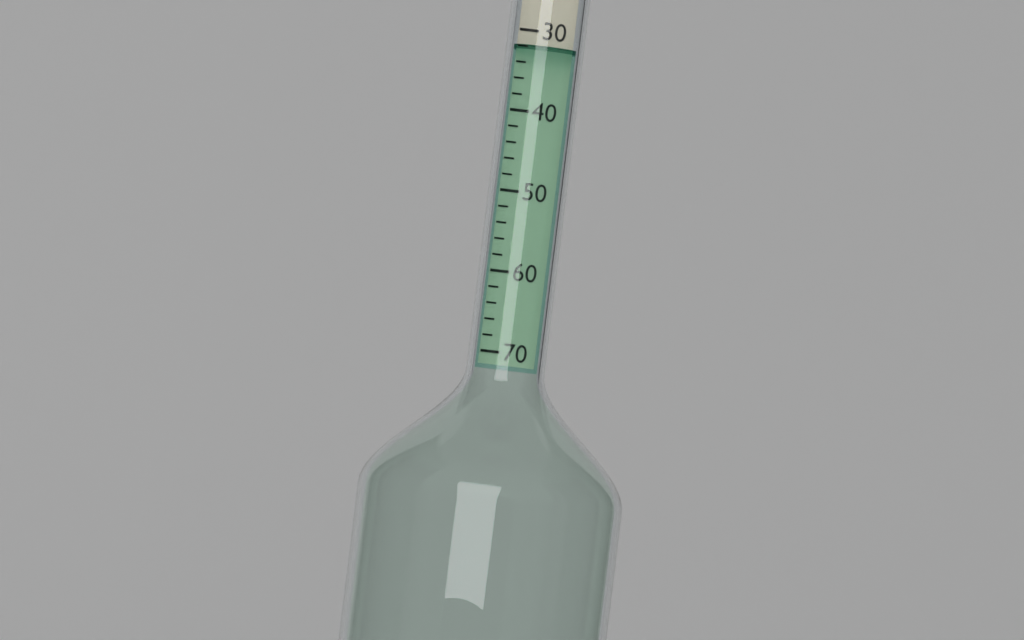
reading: 32 (no unit)
